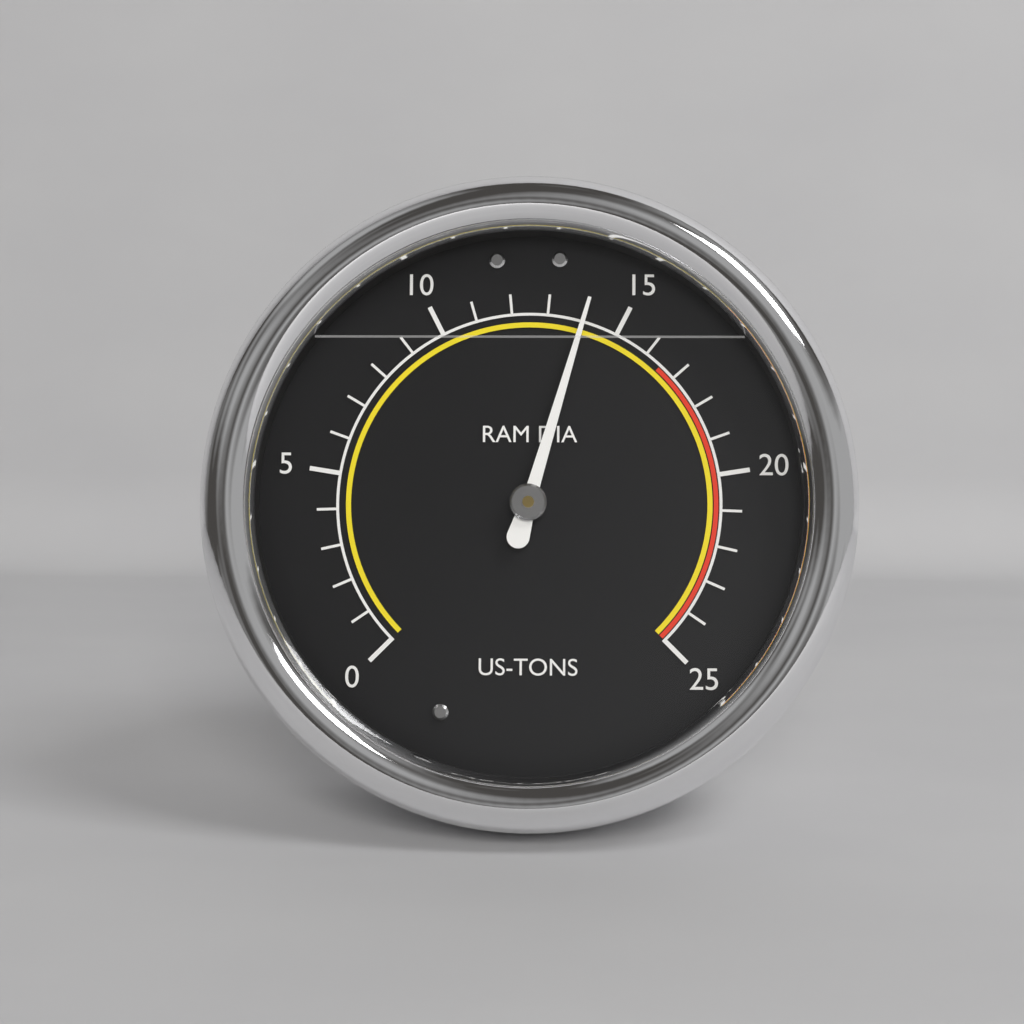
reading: 14 US-TONS
